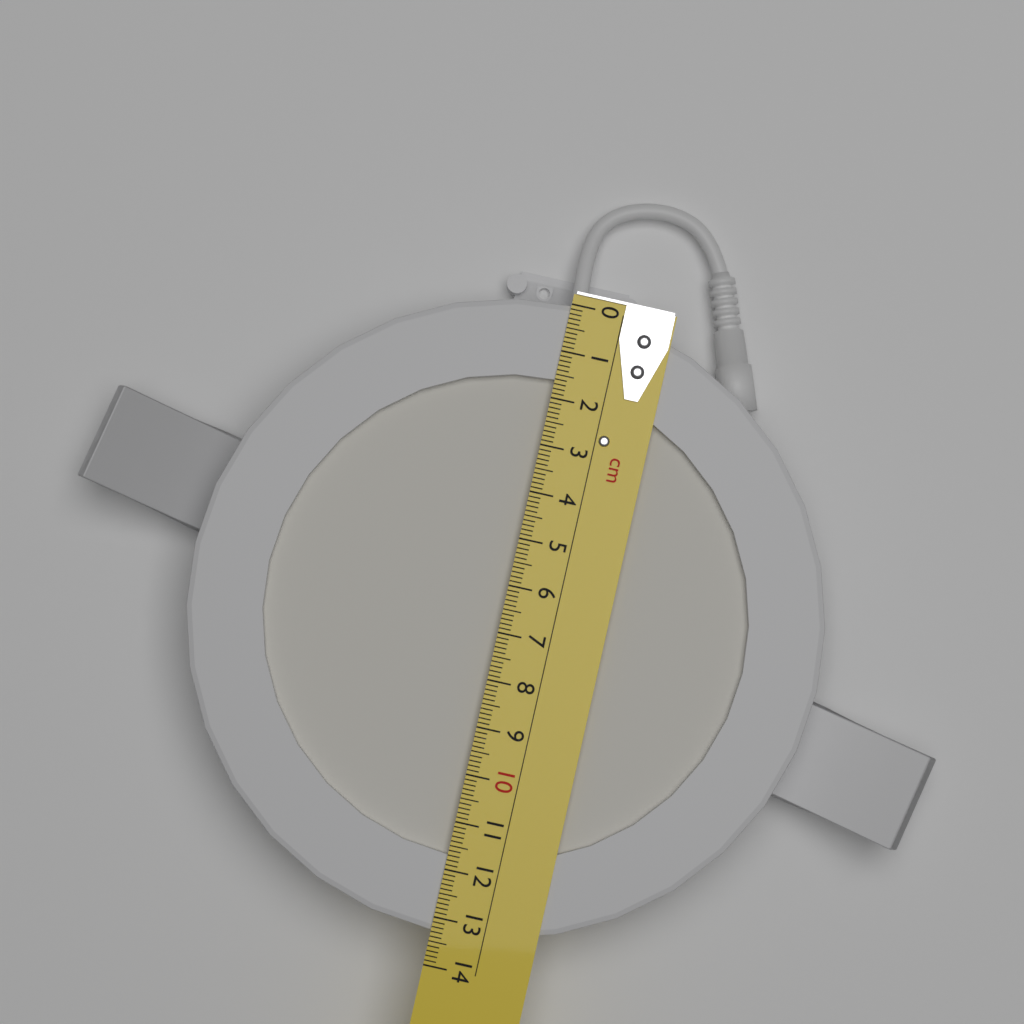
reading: 13.3 cm
